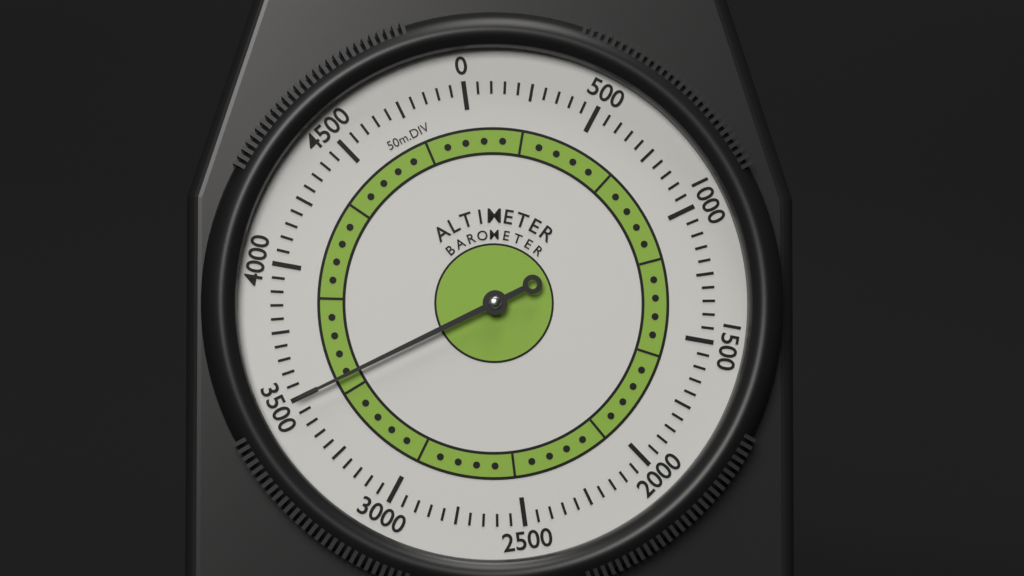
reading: 3500 m
